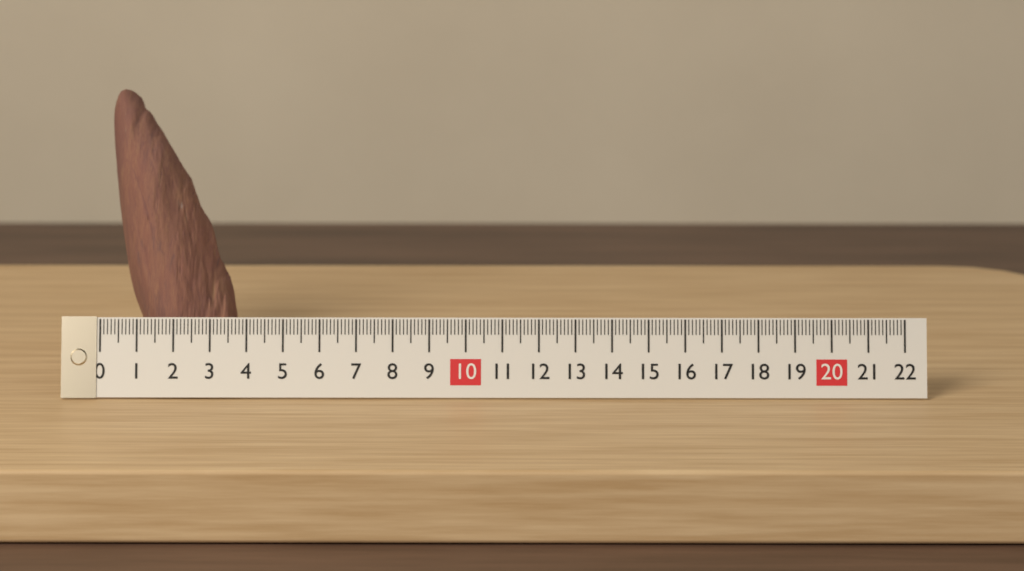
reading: 3.6 (no unit)
